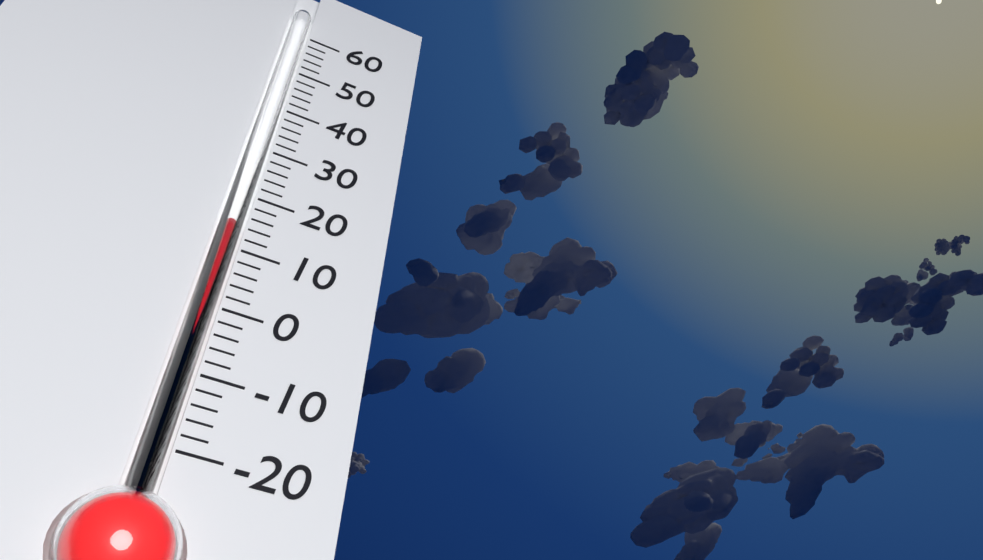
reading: 14 (no unit)
